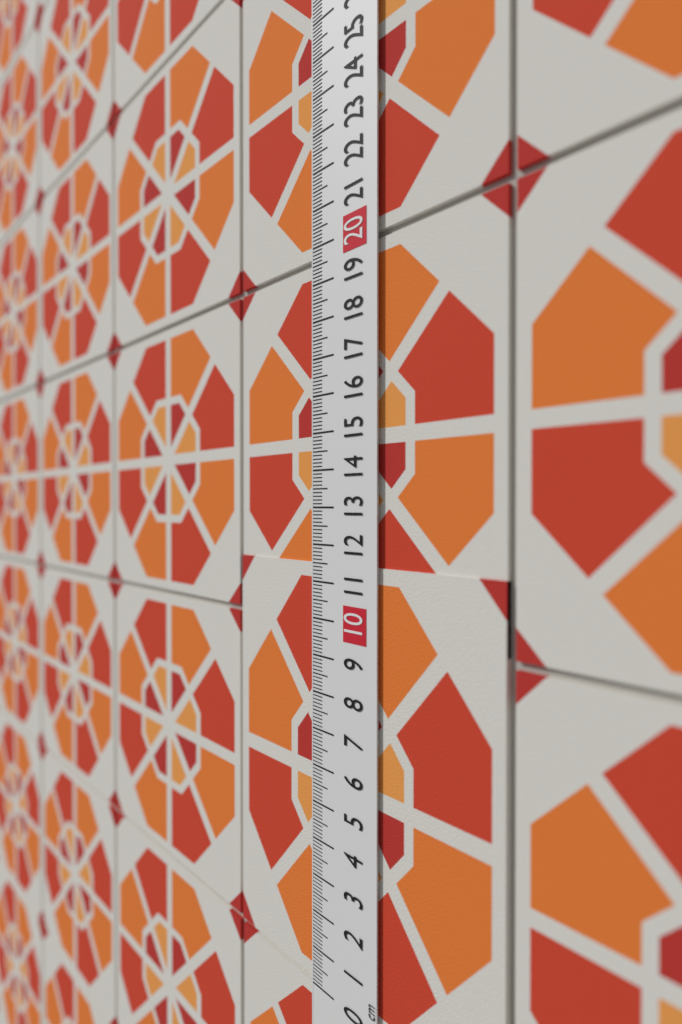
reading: 11.5 cm
